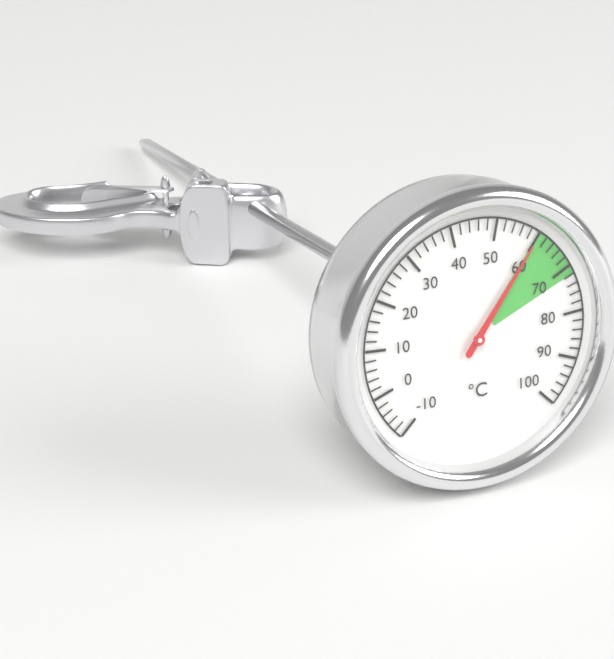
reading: 60 °C
